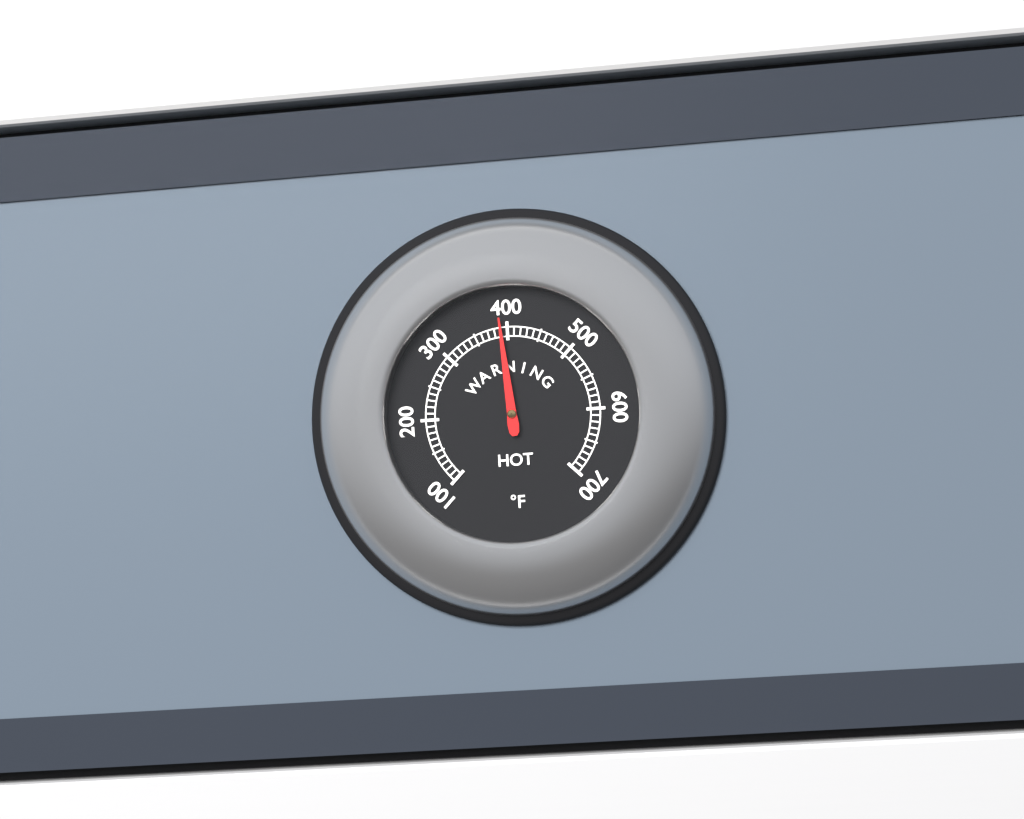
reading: 390 °F
